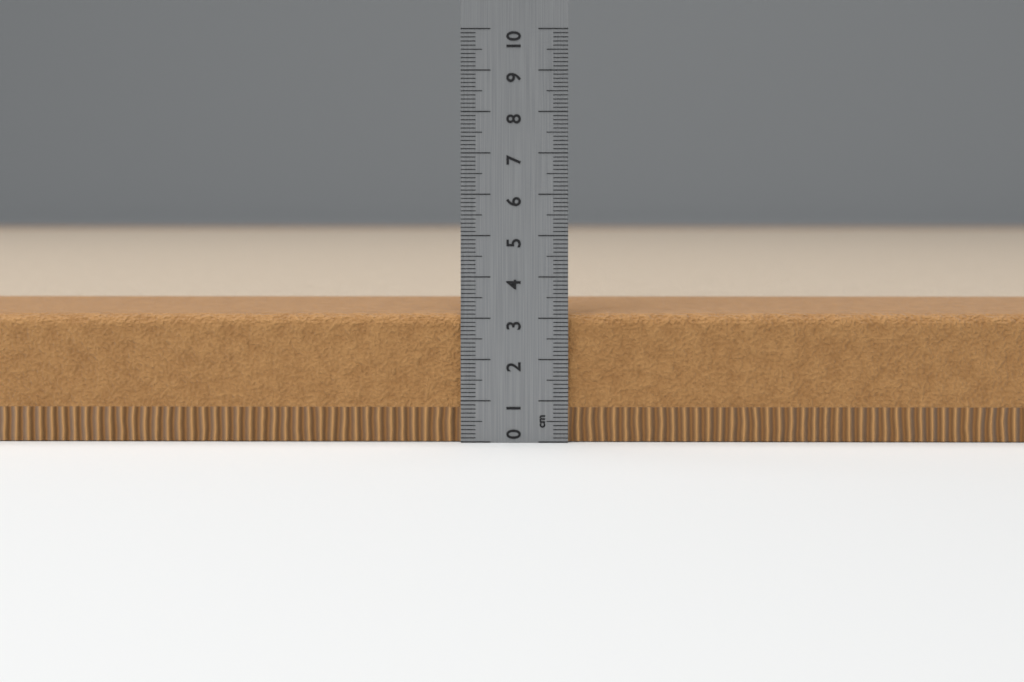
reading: 3.1 cm
